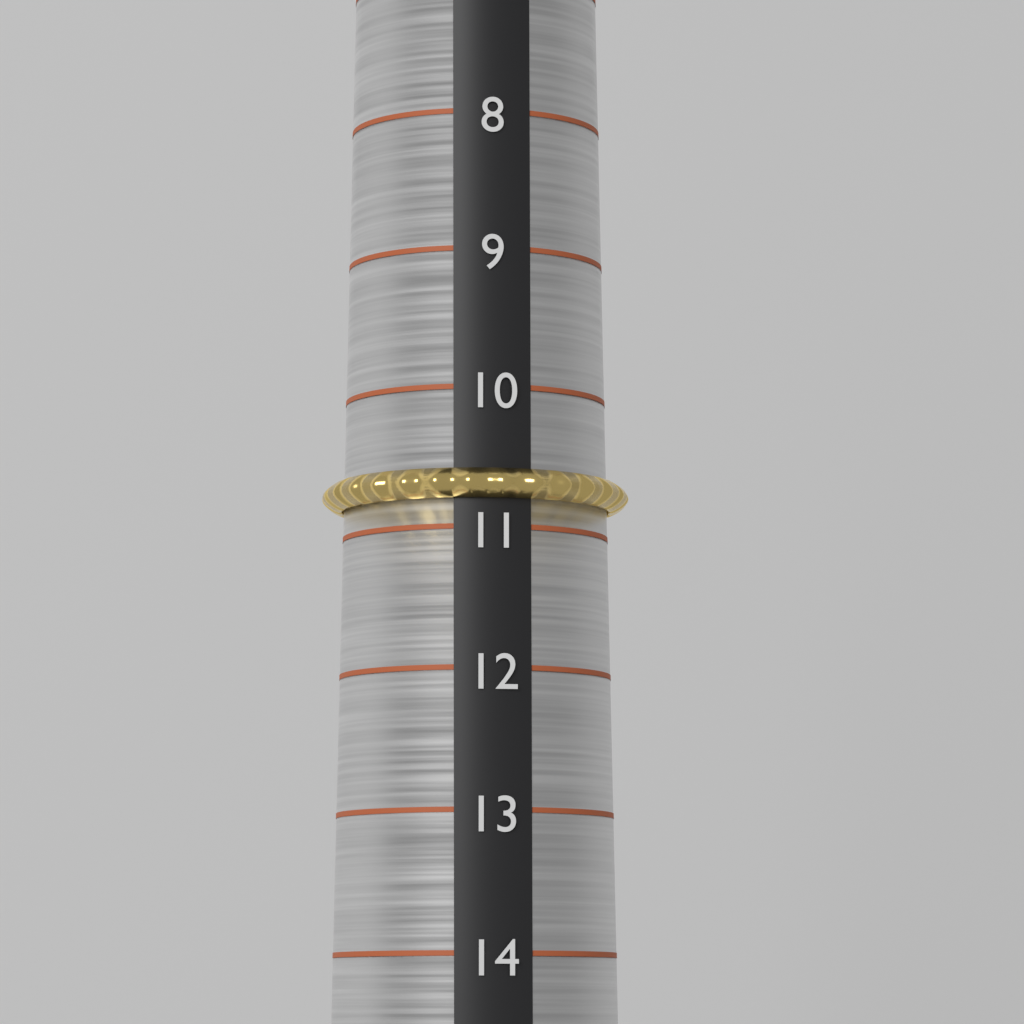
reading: 10.8 (no unit)
